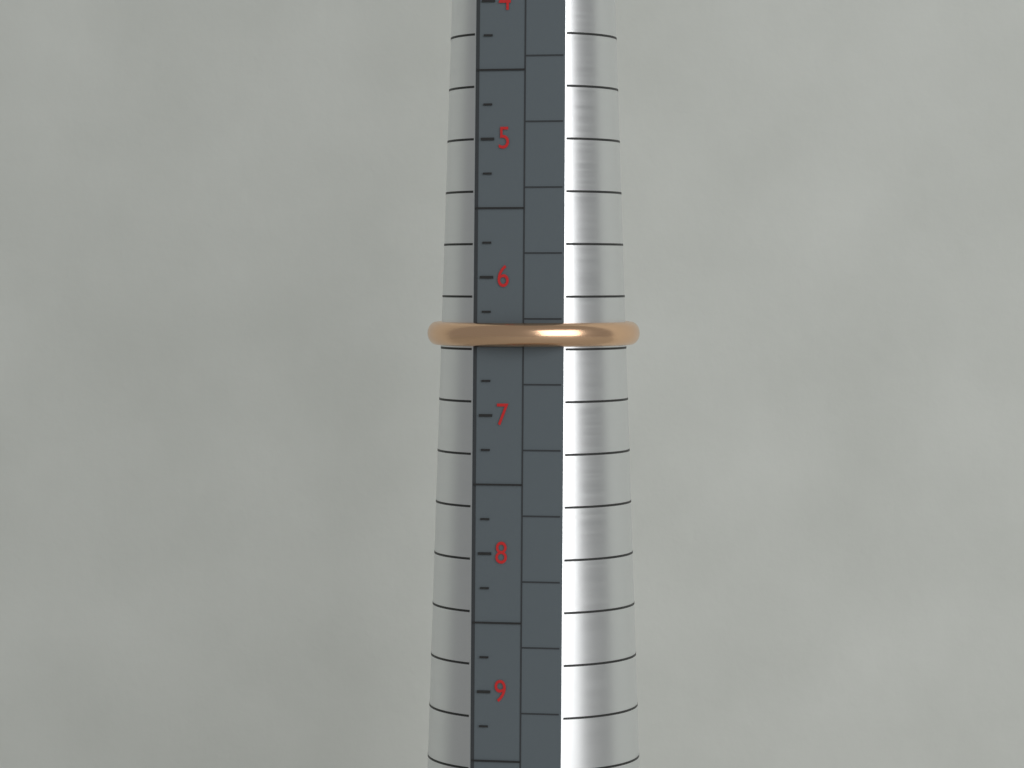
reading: 6.50 (no unit)
